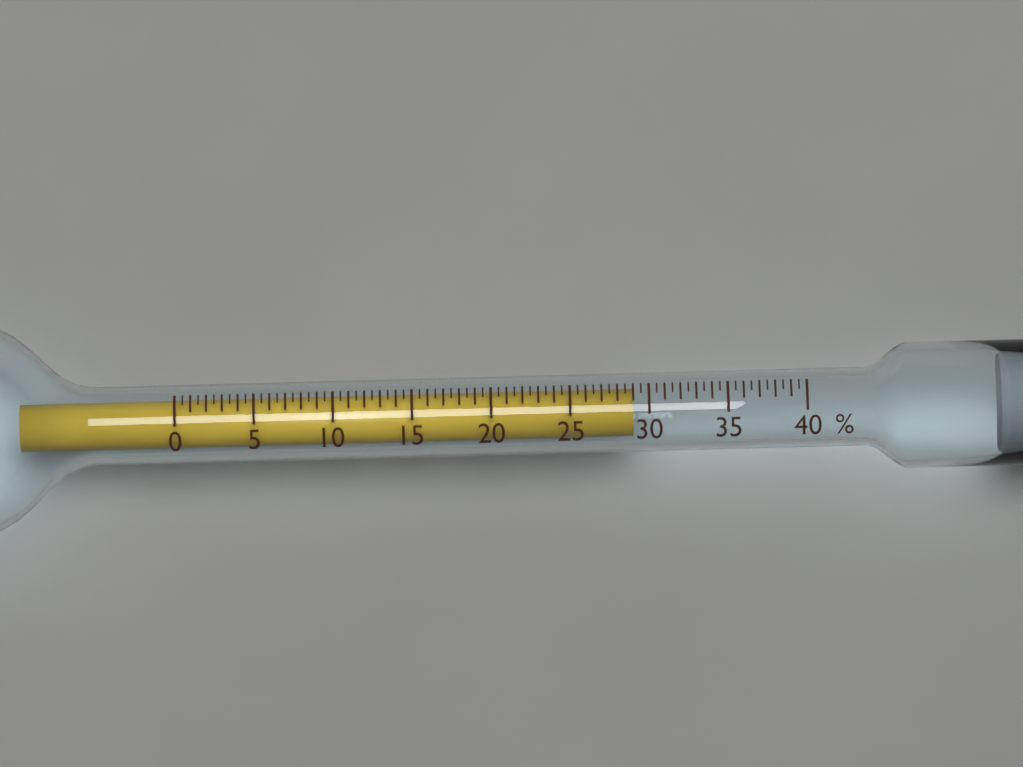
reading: 29.0 %
